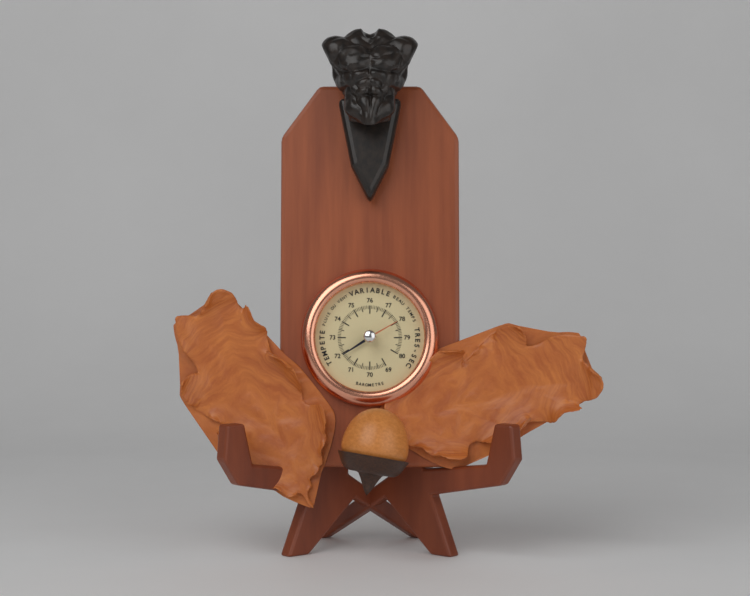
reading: 71.9 (no unit)
